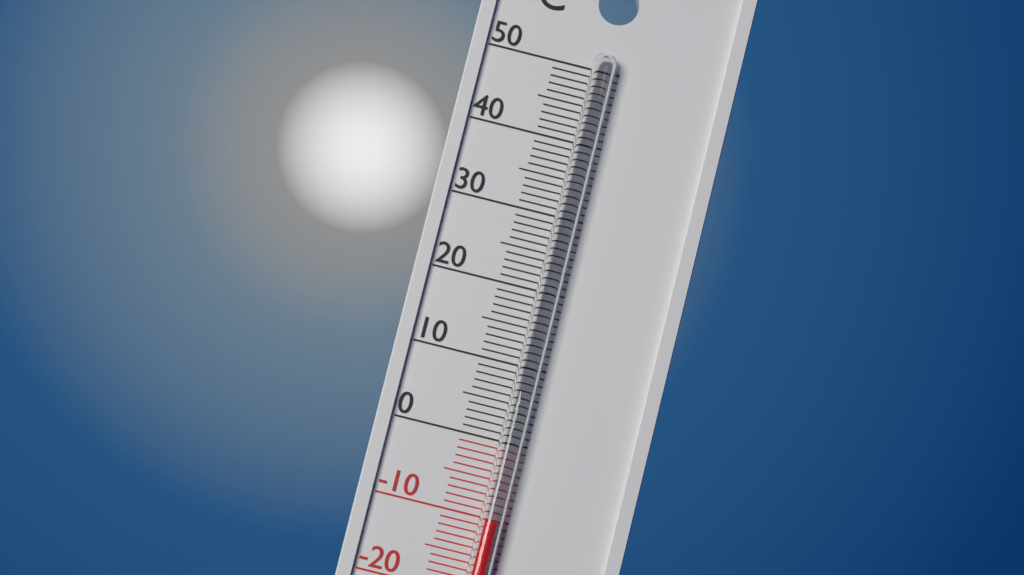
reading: -10 °C
